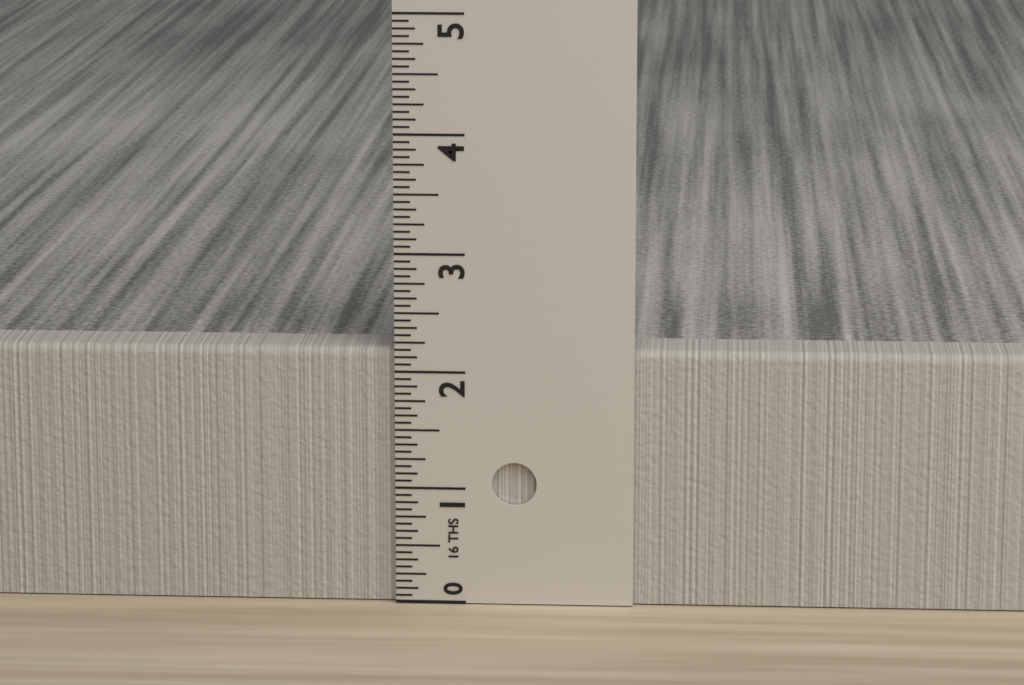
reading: 2.1875 in
